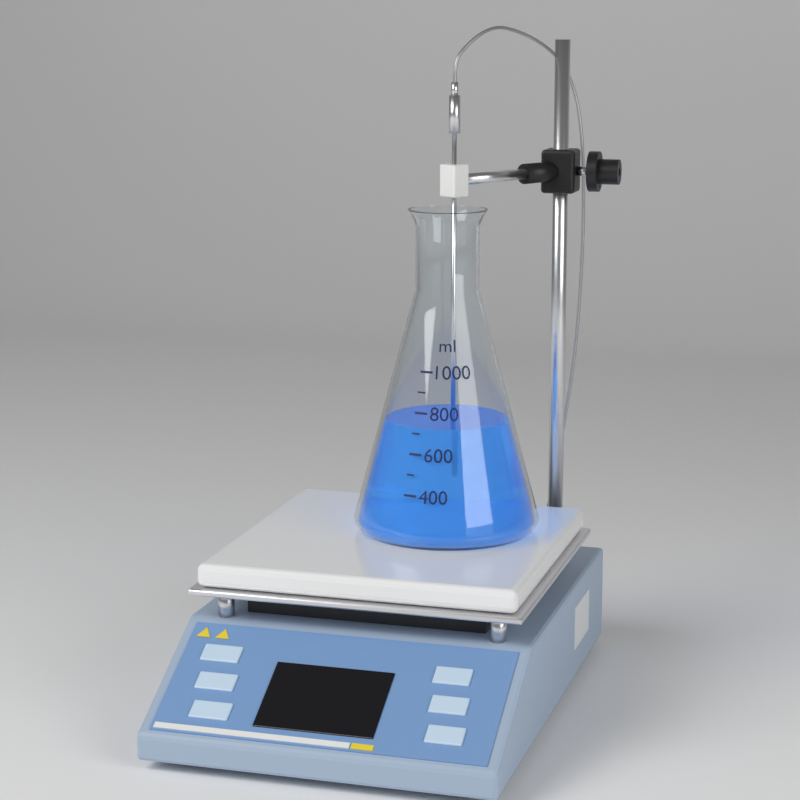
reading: 720 ml
